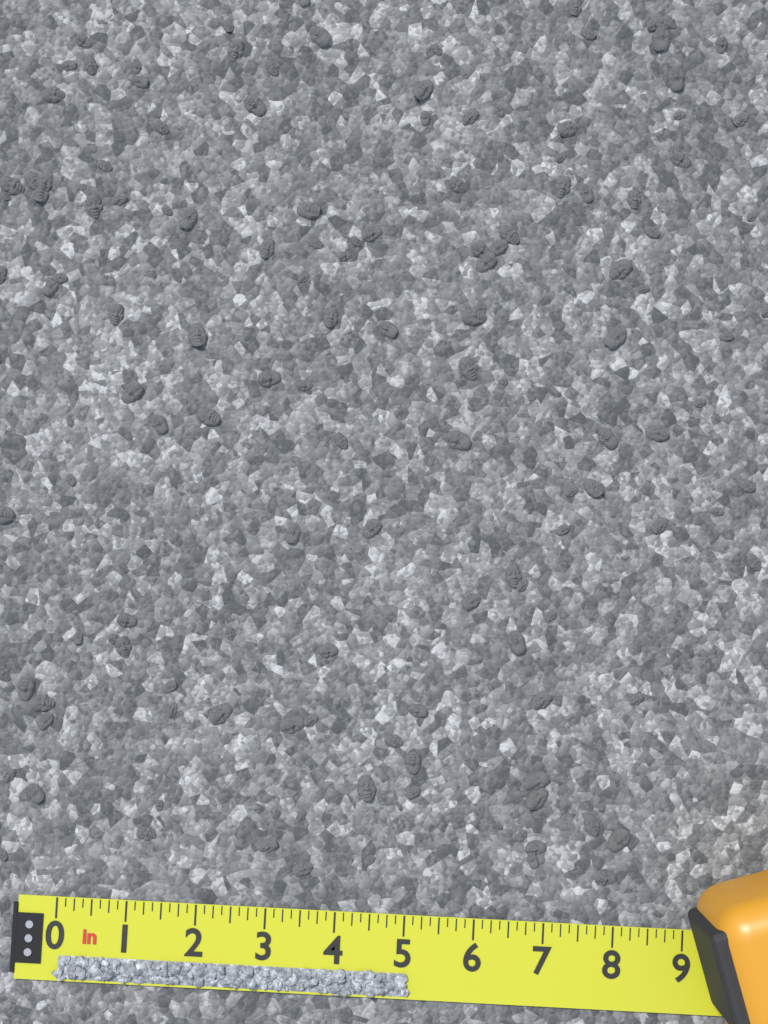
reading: 5.125 in
